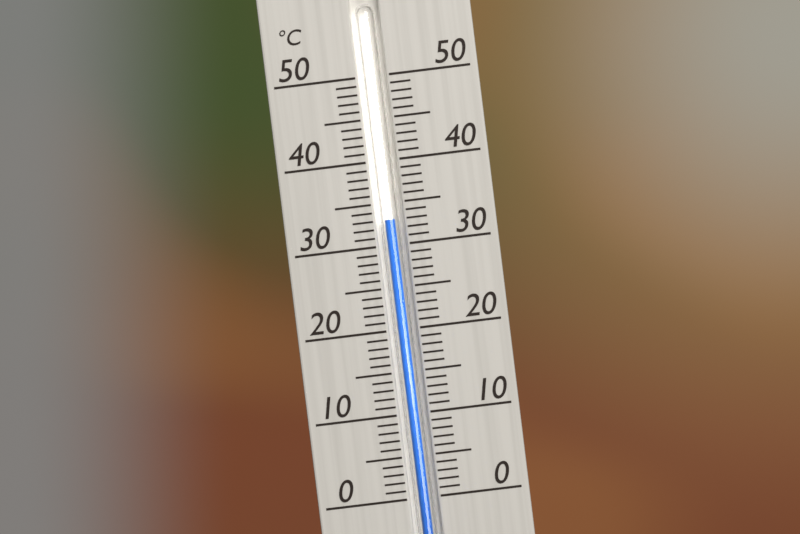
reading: 33 °C
